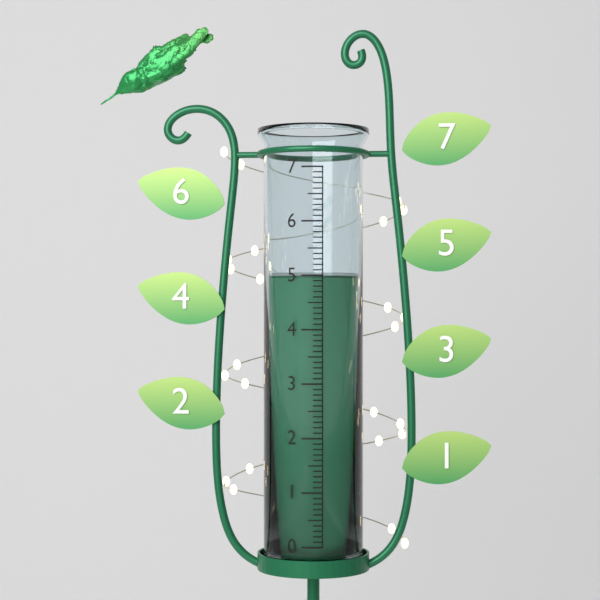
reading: 5.0 (no unit)
